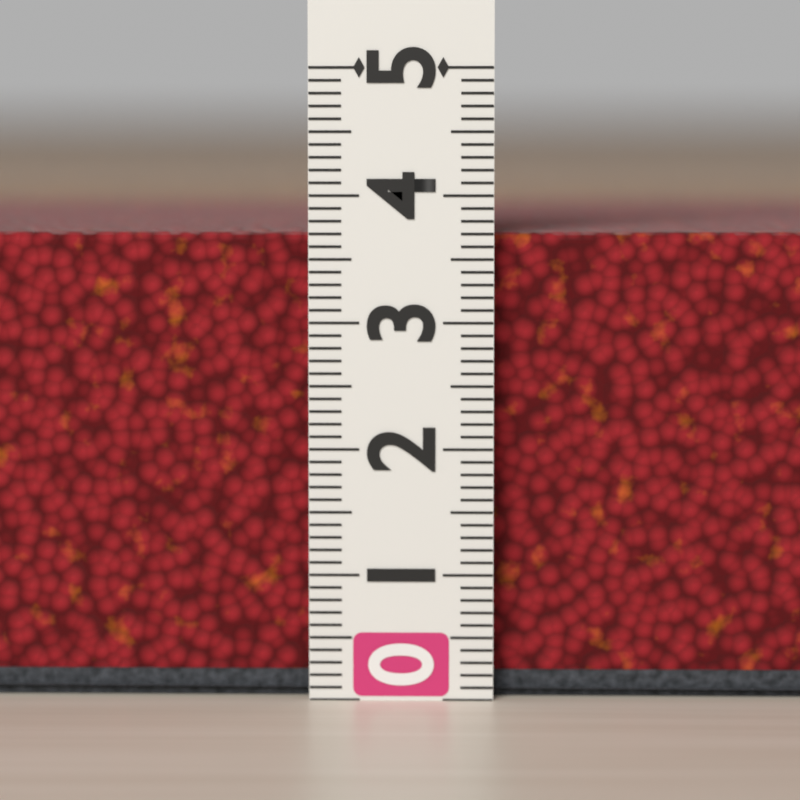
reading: 3.7 (no unit)
